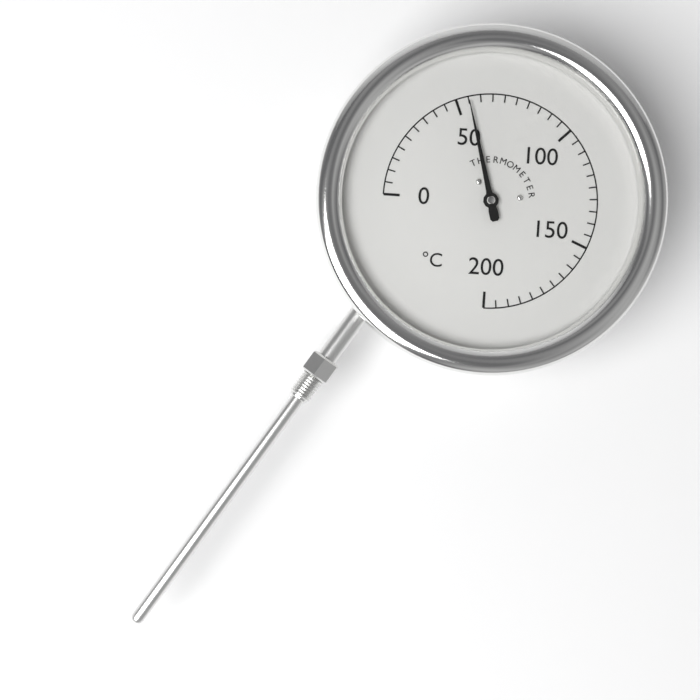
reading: 55 °C
